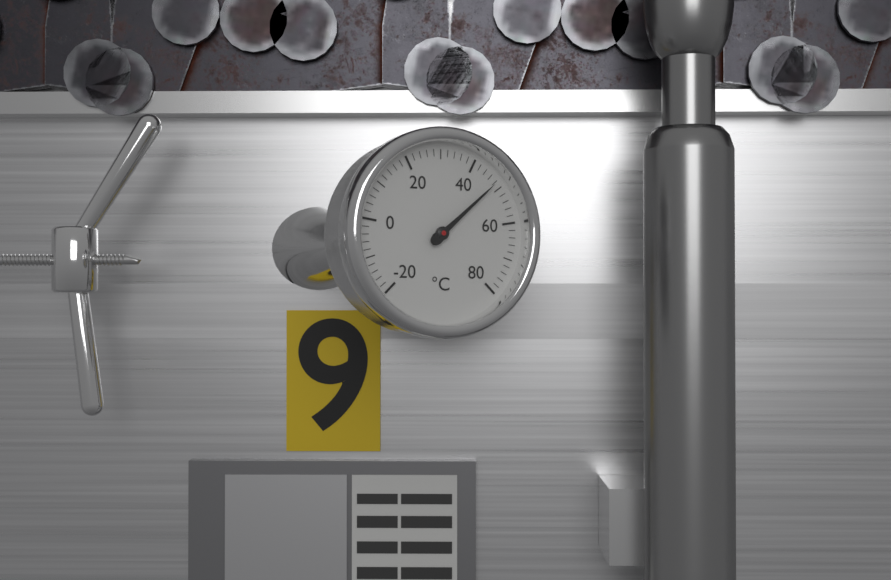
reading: 48 °C
